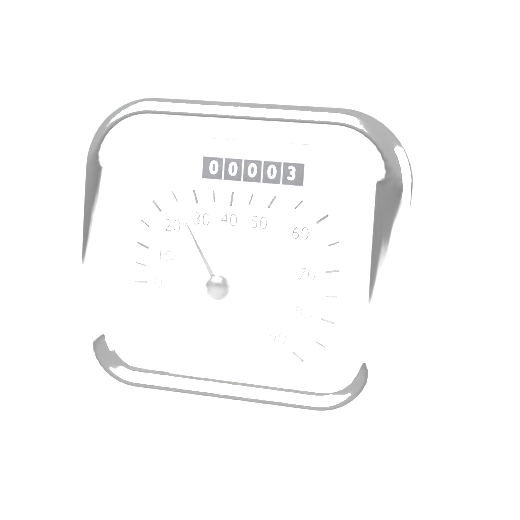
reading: 25 km/h
